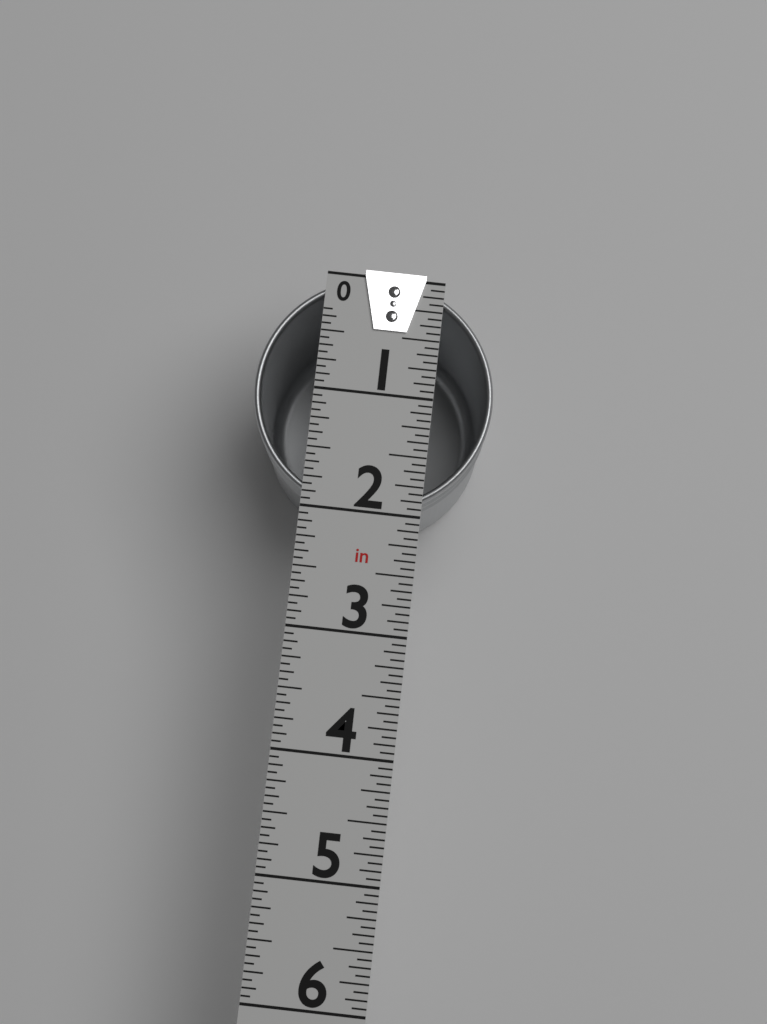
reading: 2.0000 in
